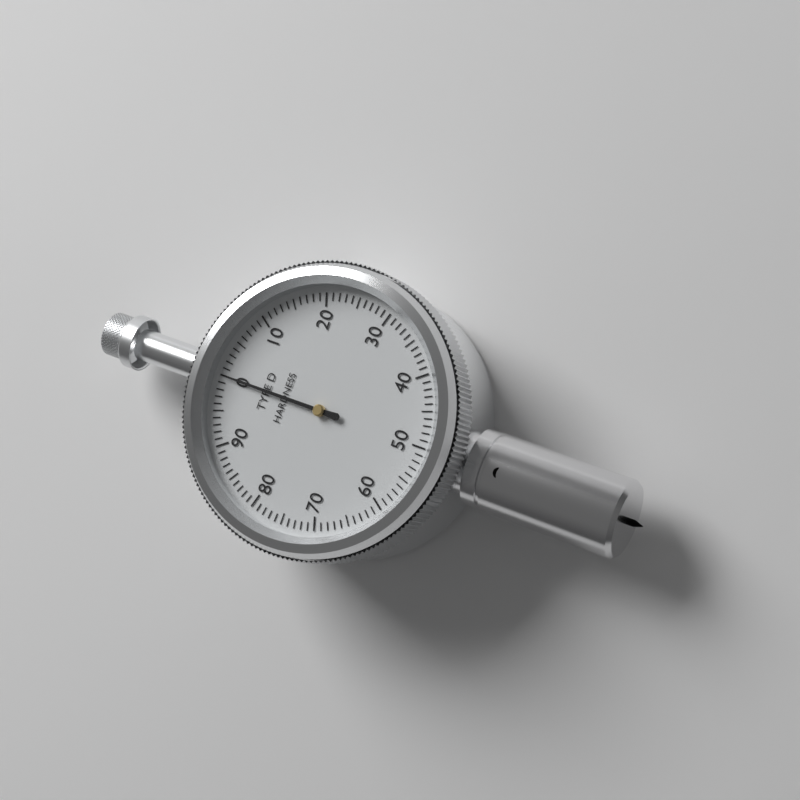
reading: 0 (no unit)
